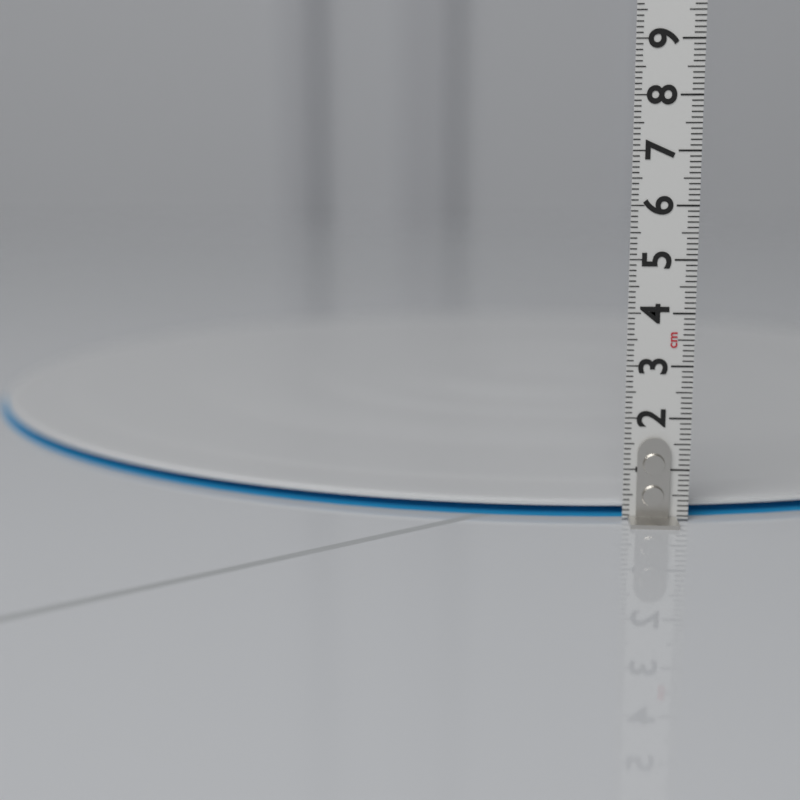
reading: 0.3 cm
